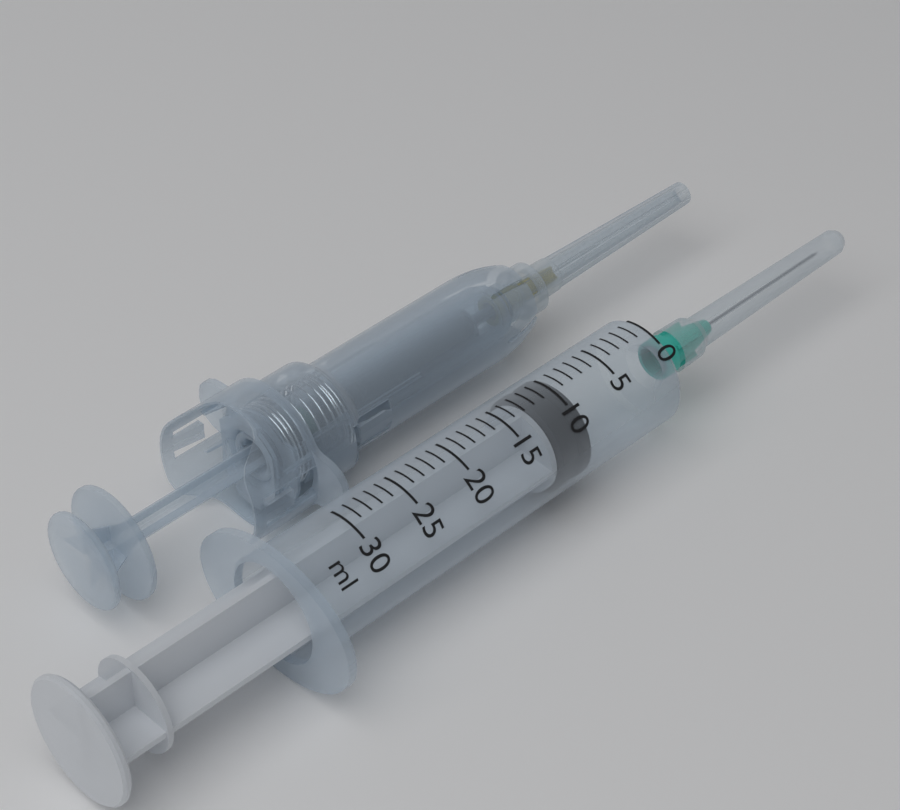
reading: 9 ml
